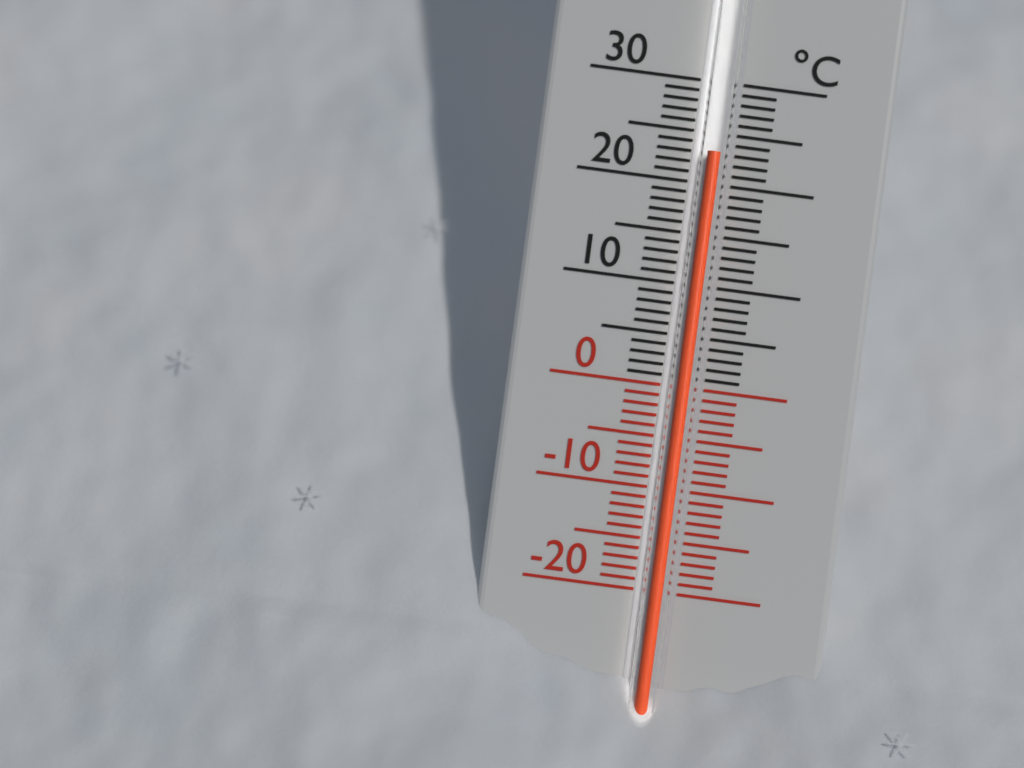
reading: 23 °C
